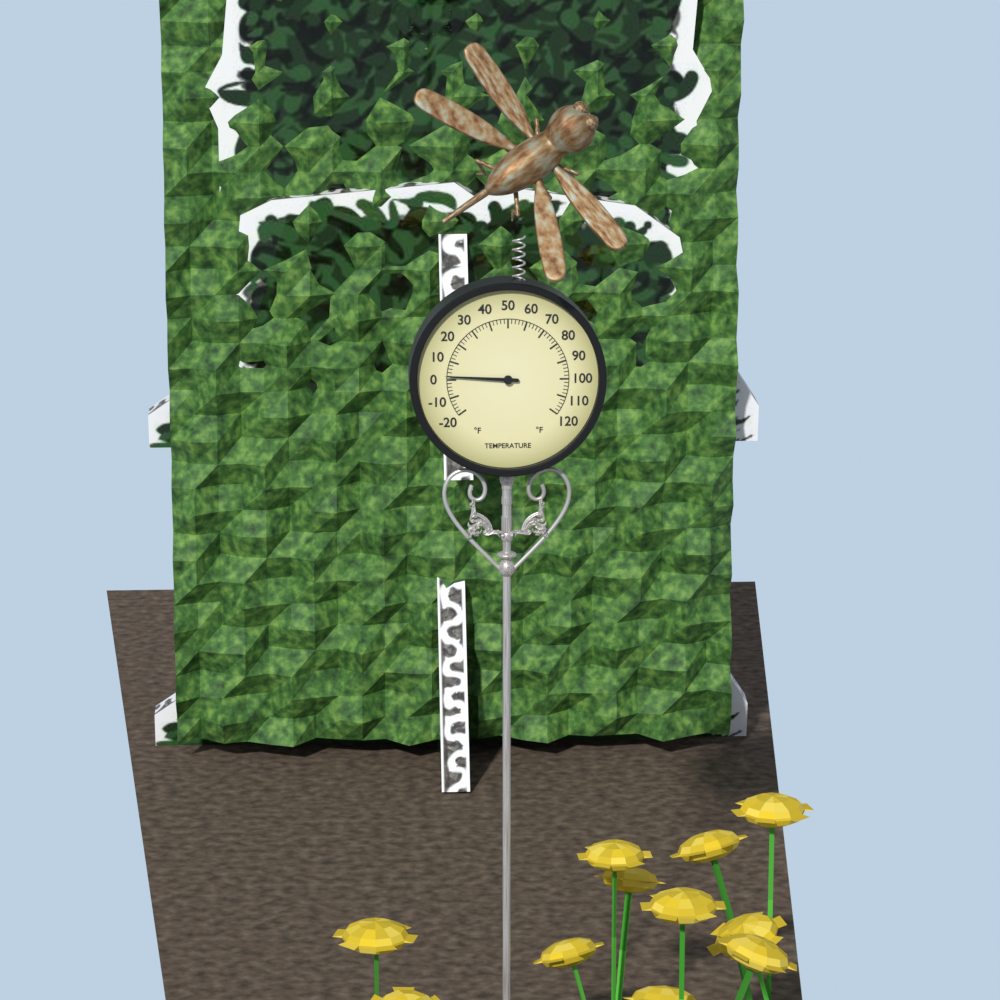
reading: 2 °F
